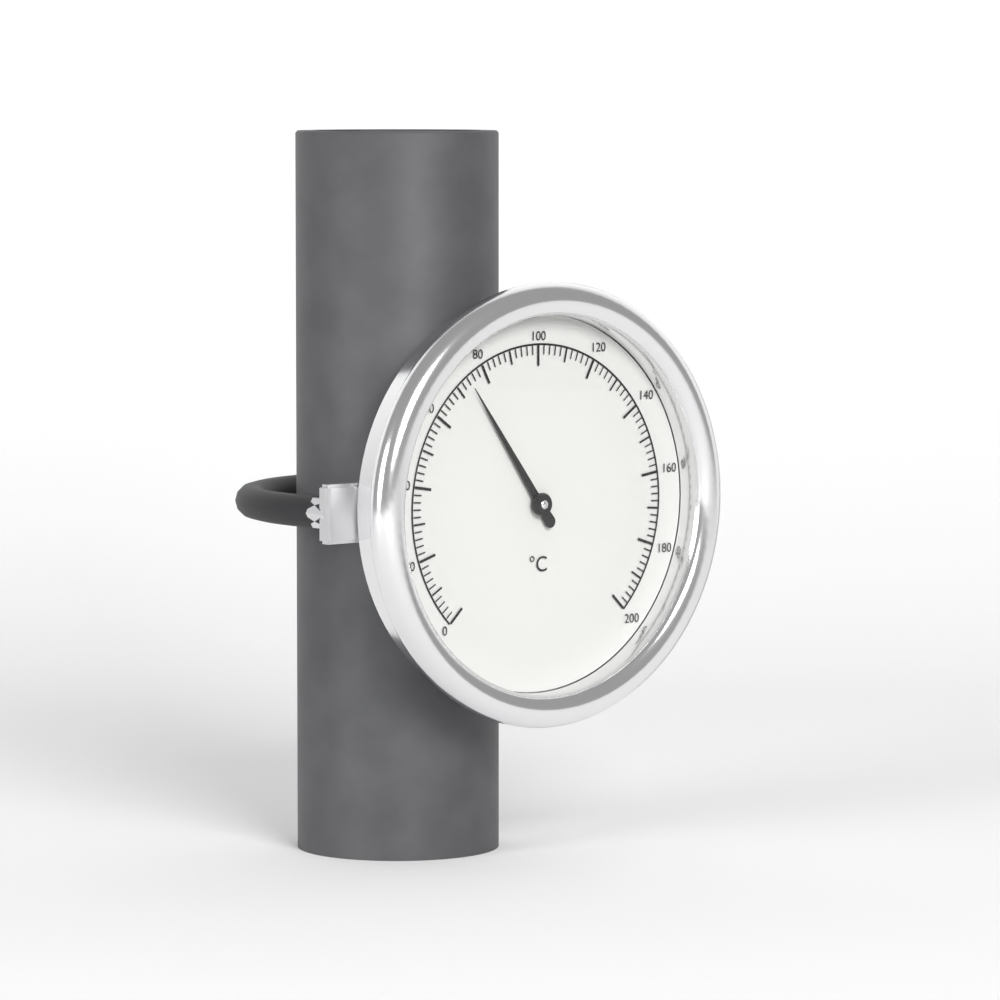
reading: 74 °C
